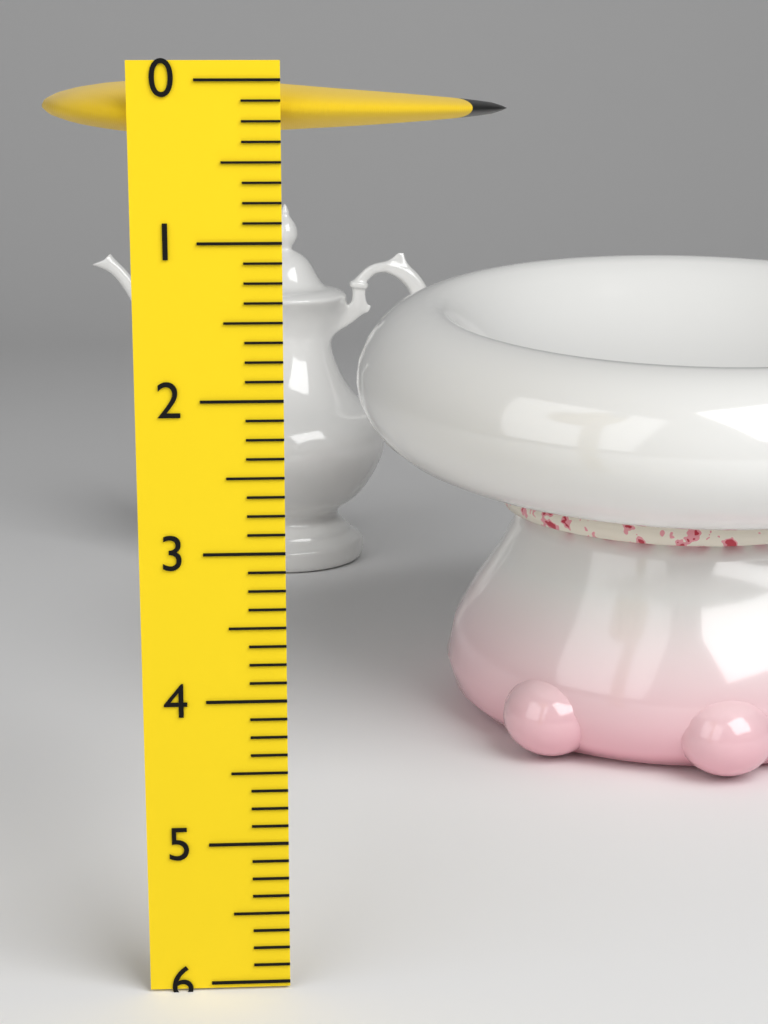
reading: 0.375 (no unit)
